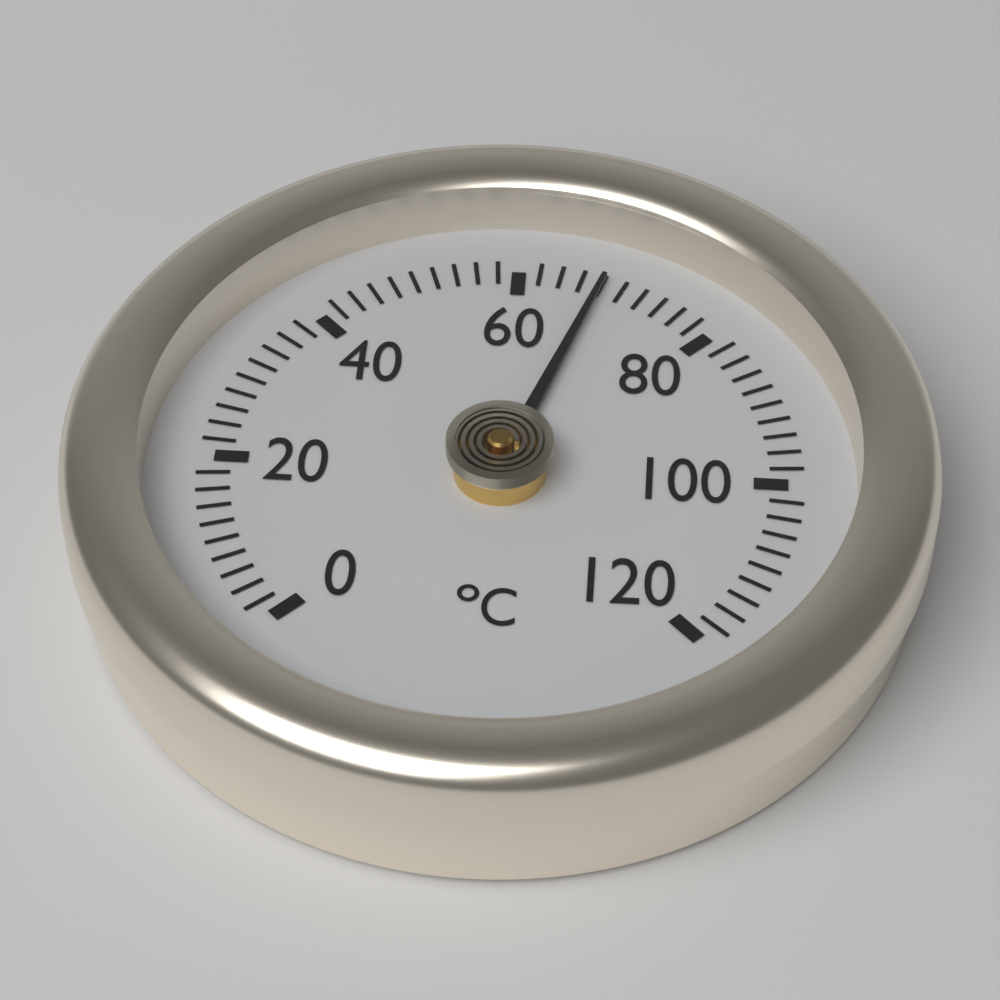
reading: 68 °C
